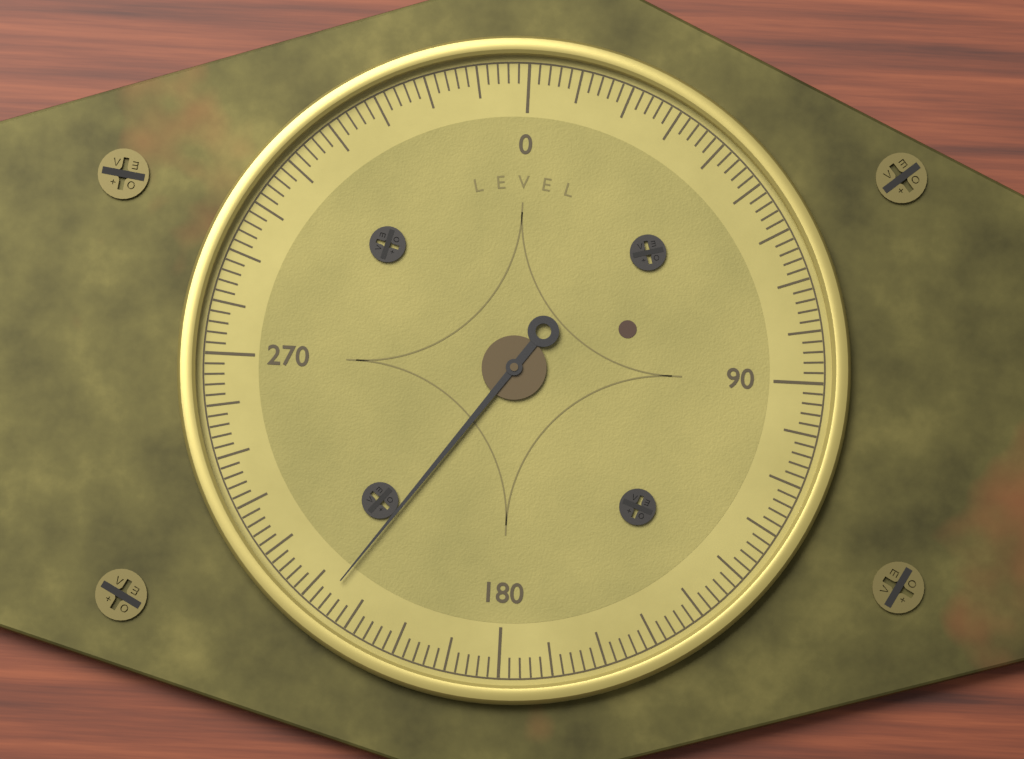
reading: 216 (no unit)
